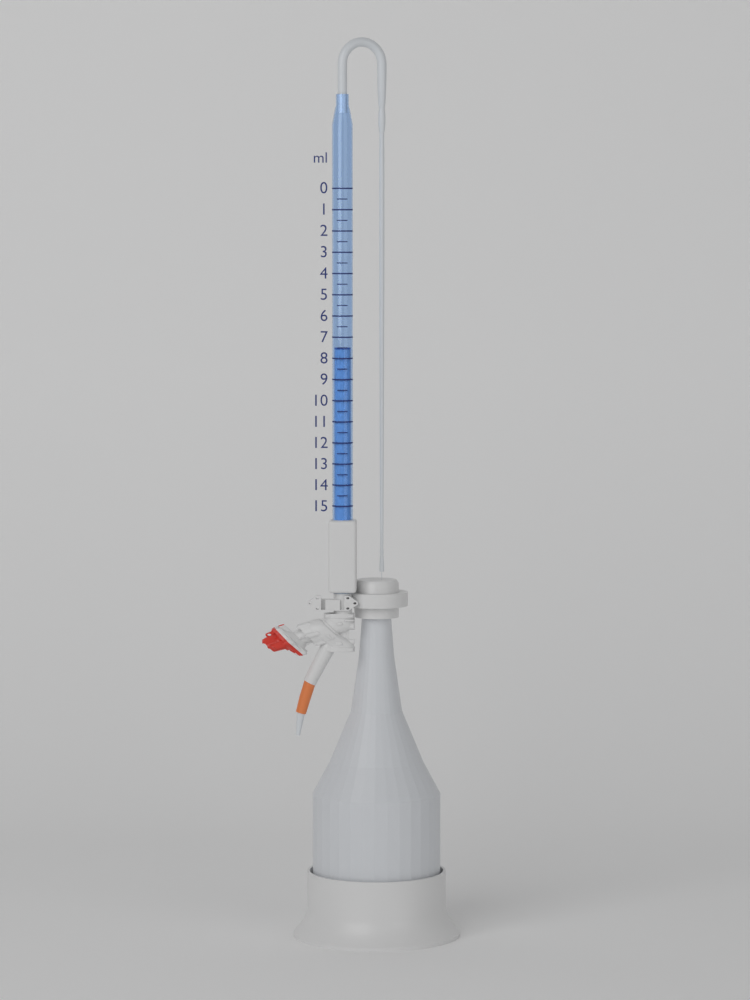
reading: 7.5 ml
